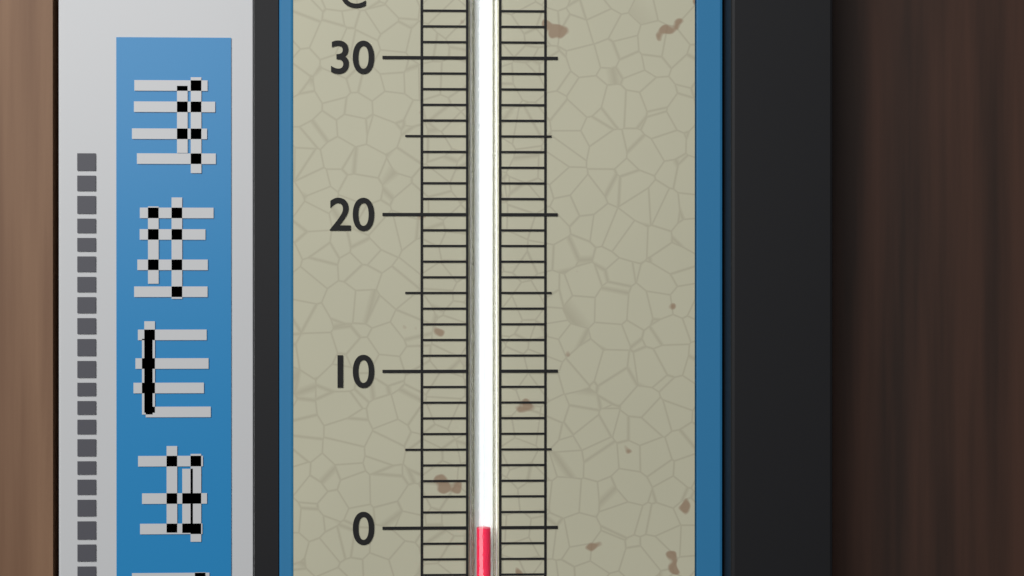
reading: 0 °C
